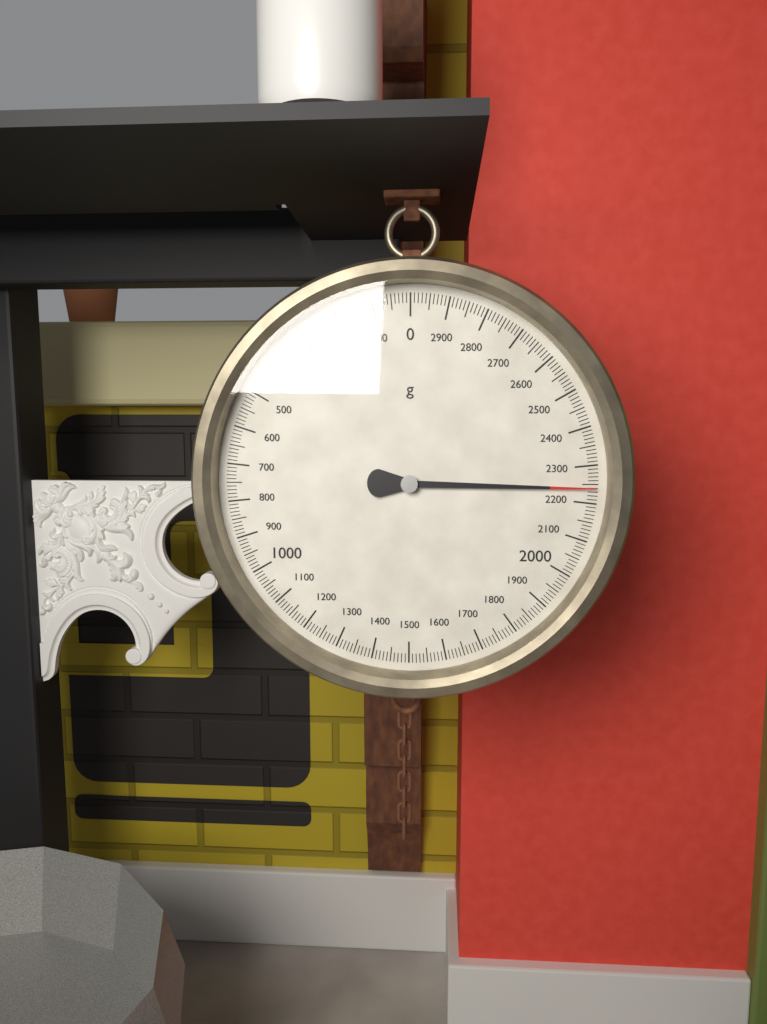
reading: 2240 g
